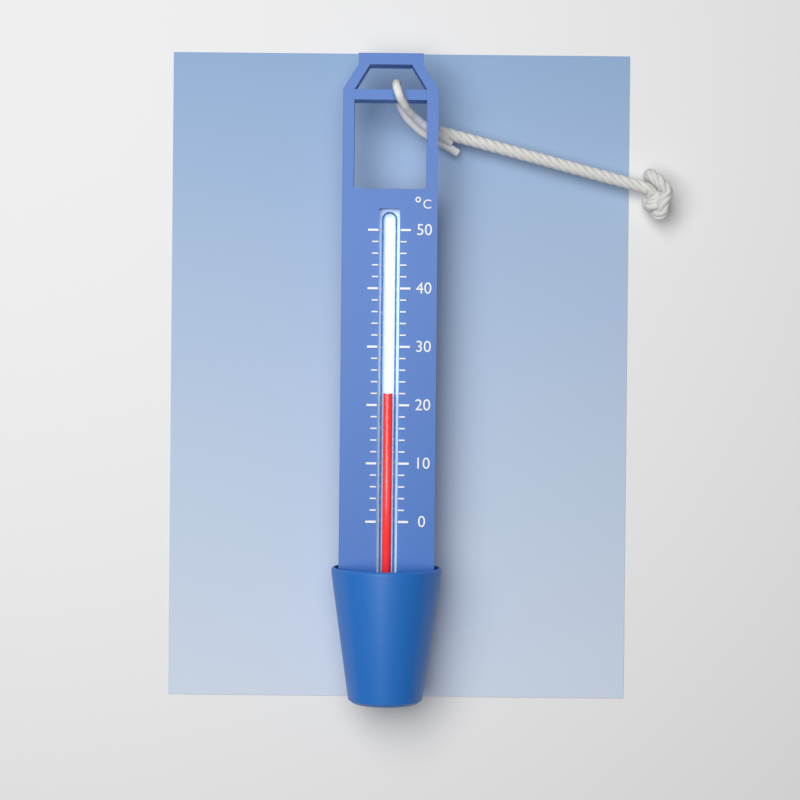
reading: 22 °C
